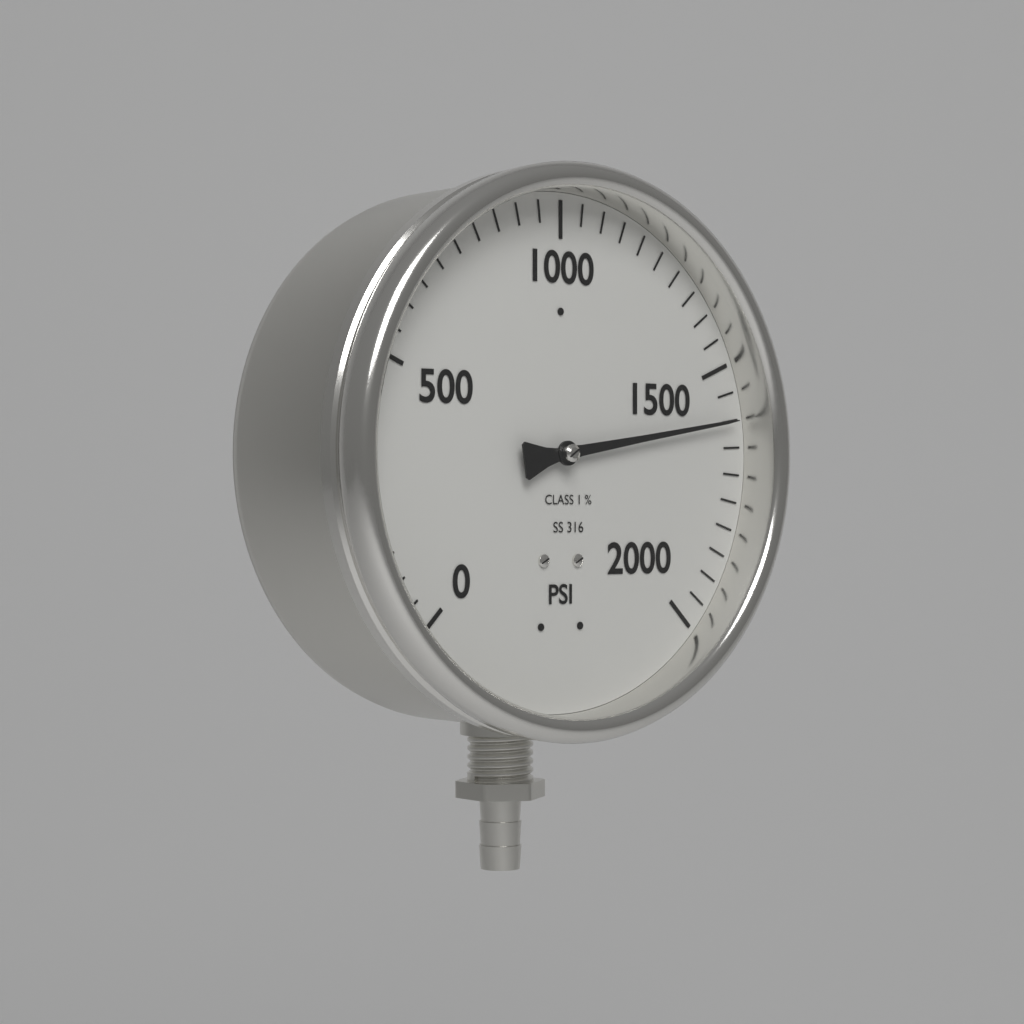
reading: 1600 psi
